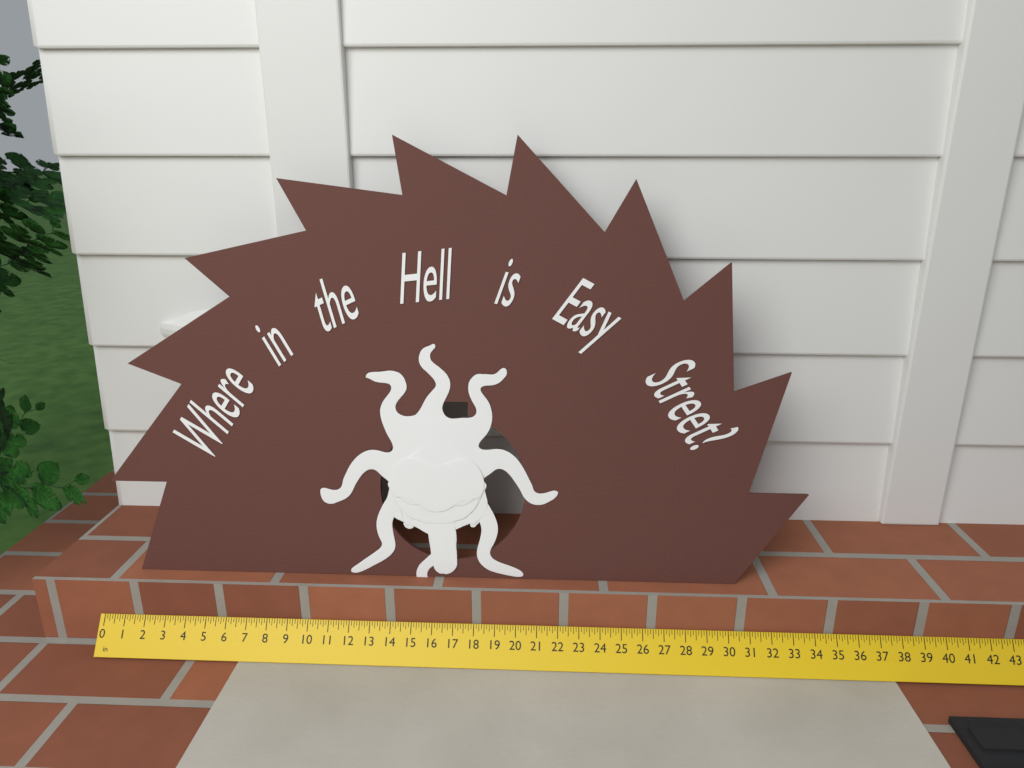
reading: 33.750 in
